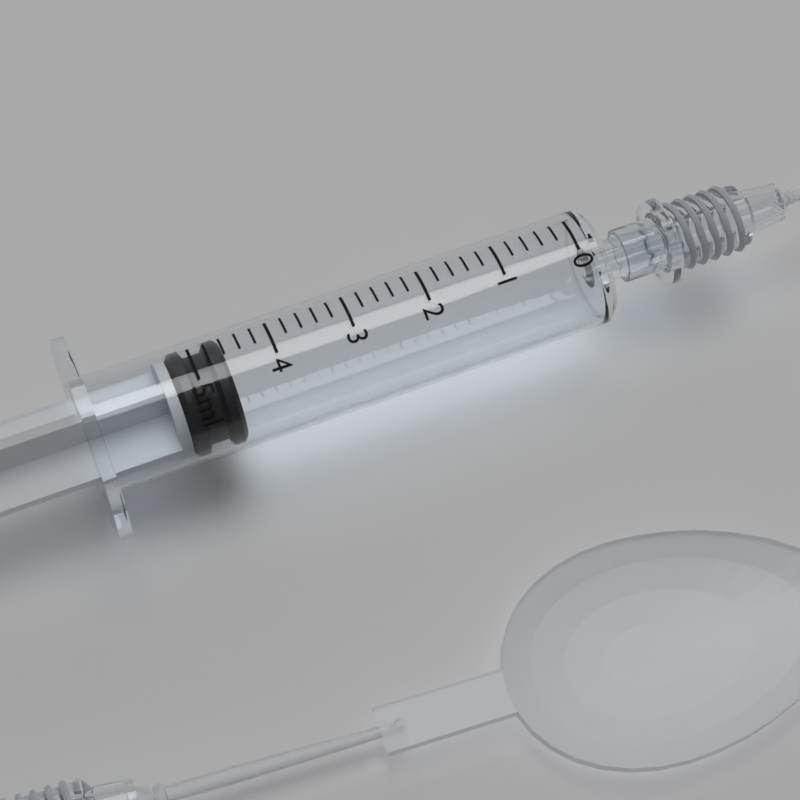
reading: 4.6 ml
